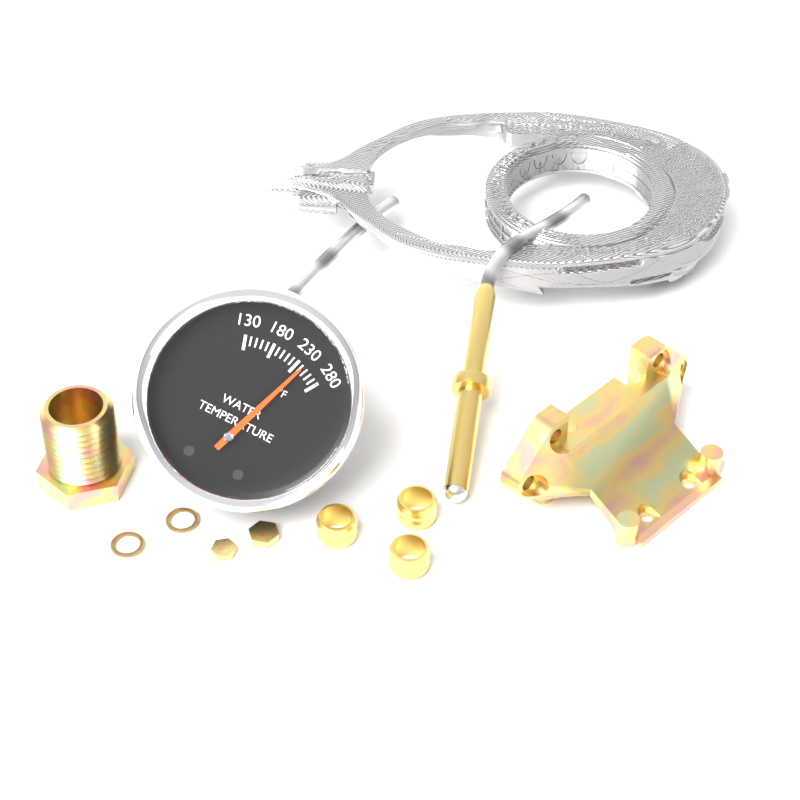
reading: 240 °F
